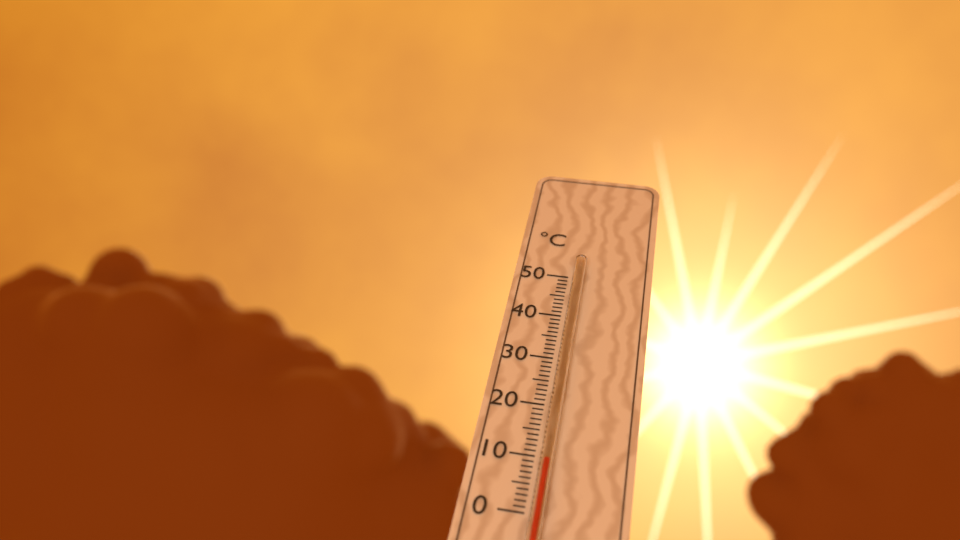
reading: 9 °C
